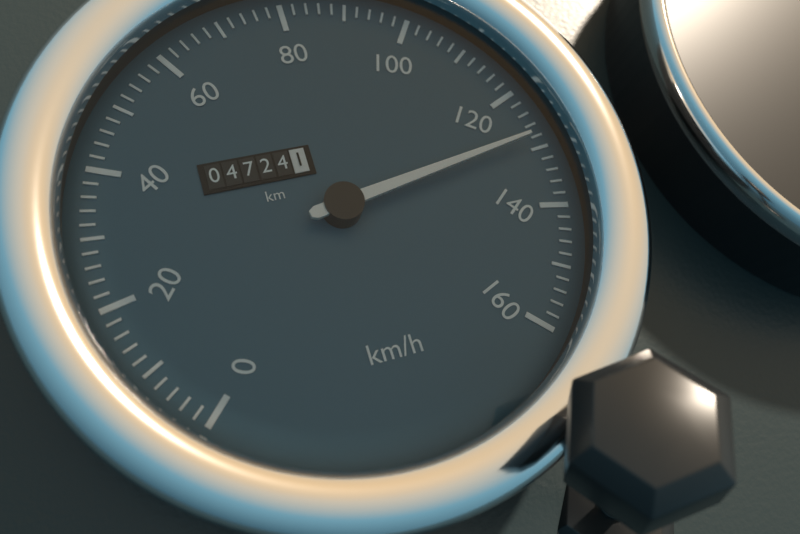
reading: 128 km/h
